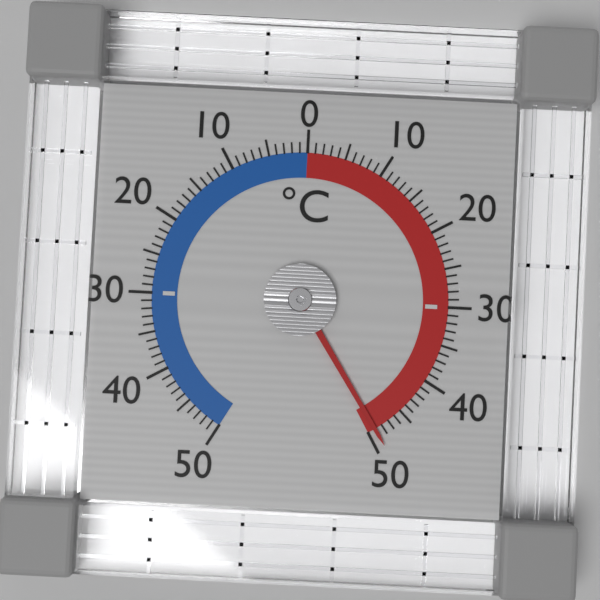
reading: 49 °C
